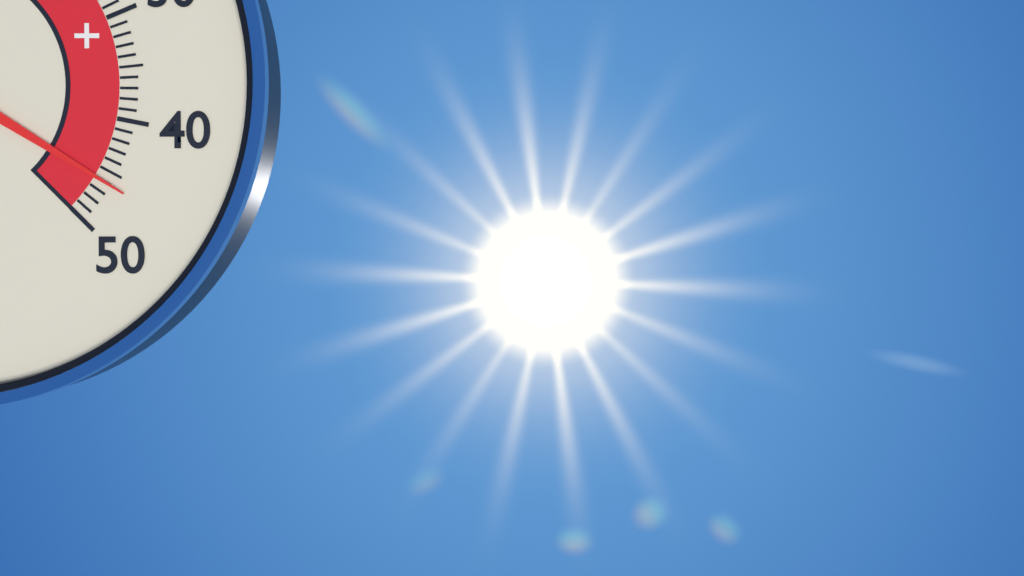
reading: 46 °C
